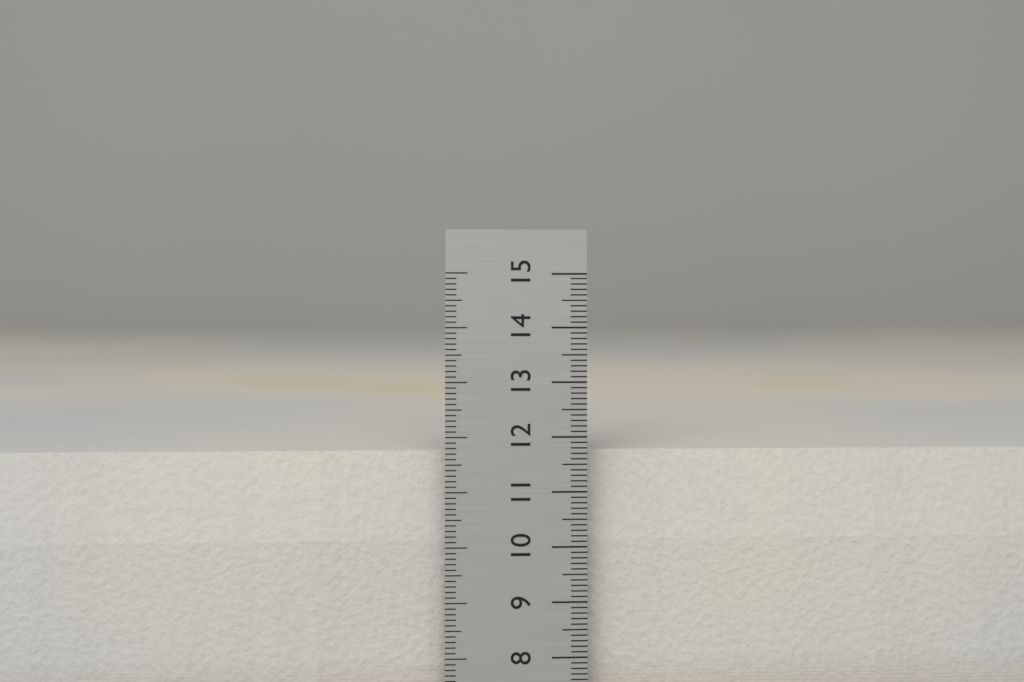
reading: 11.7 cm
